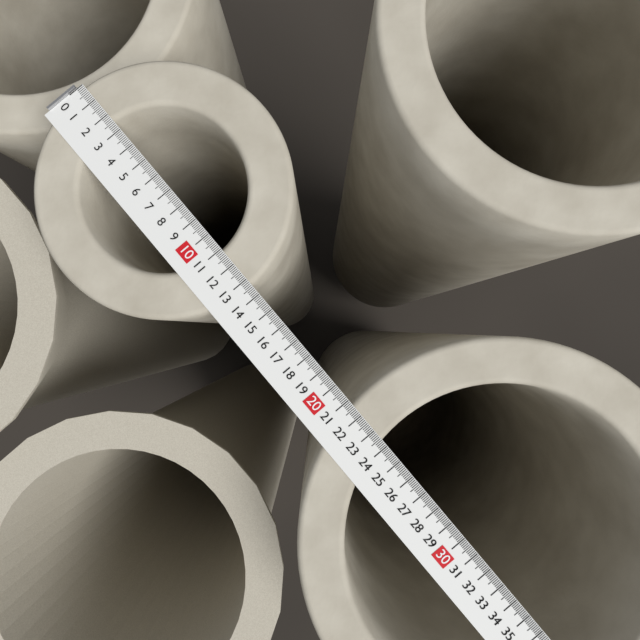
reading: 13.4 (no unit)
